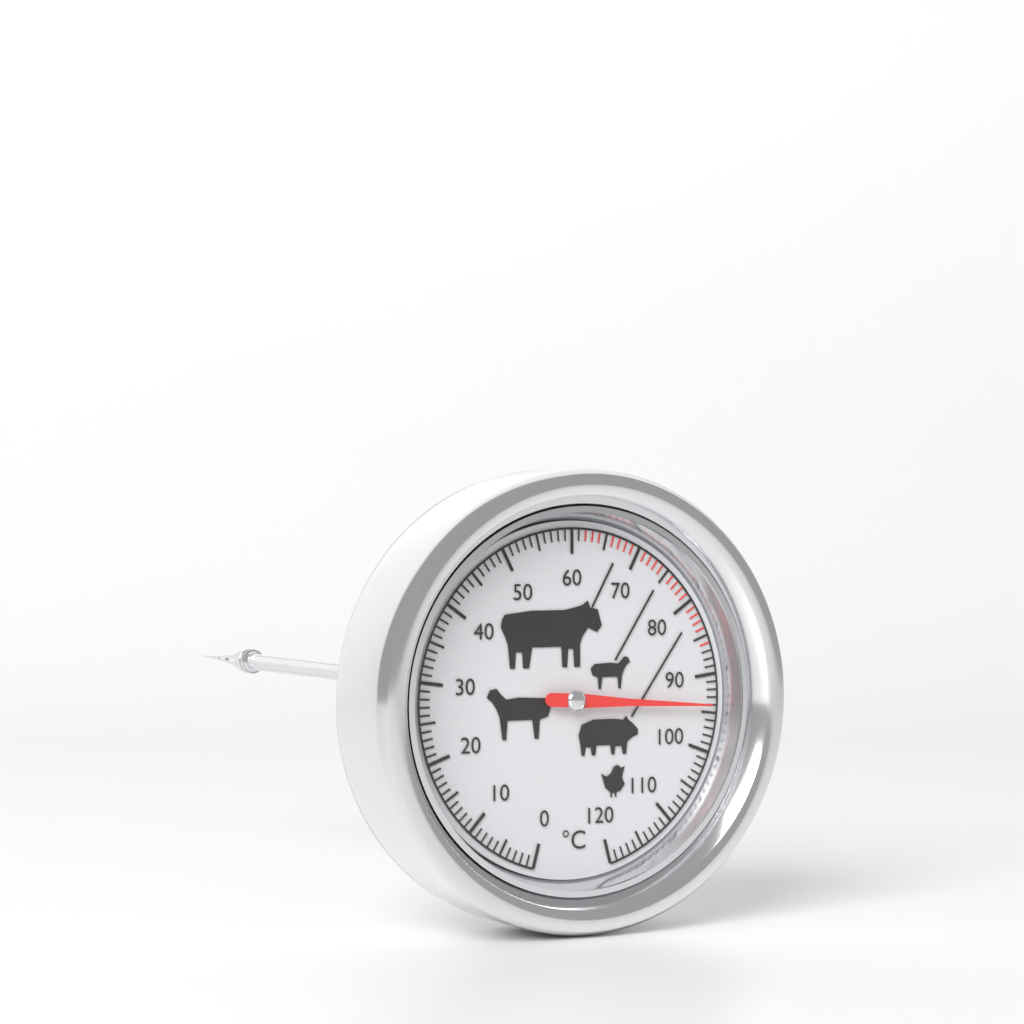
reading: 94 °C
